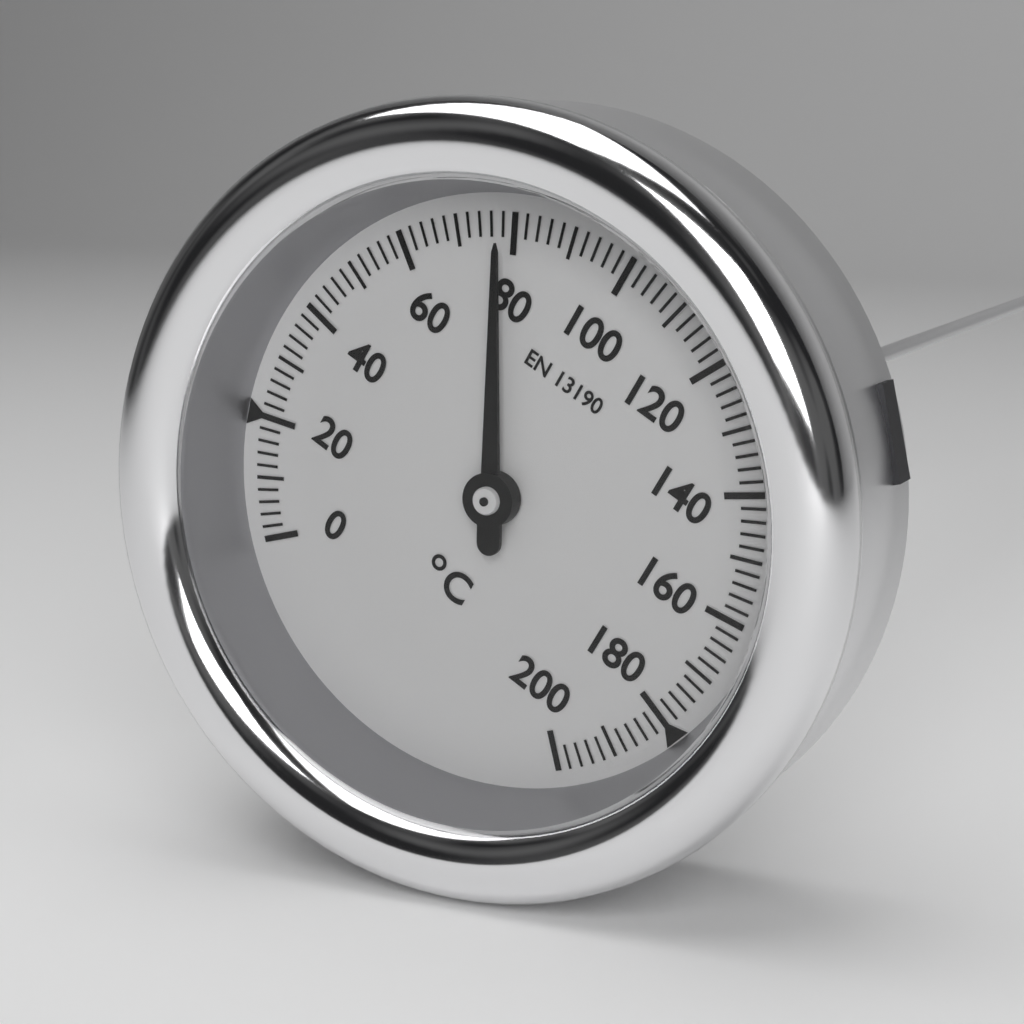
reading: 78 °C
